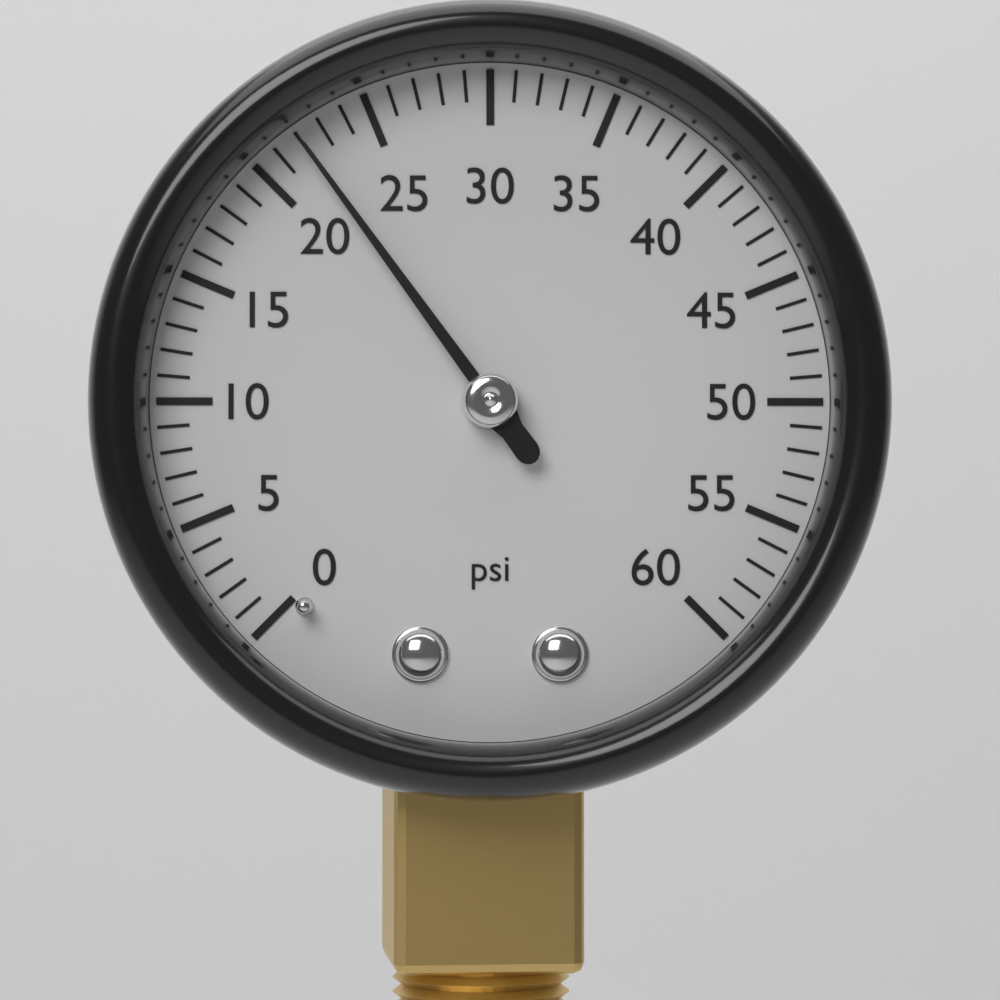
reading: 22 psi
